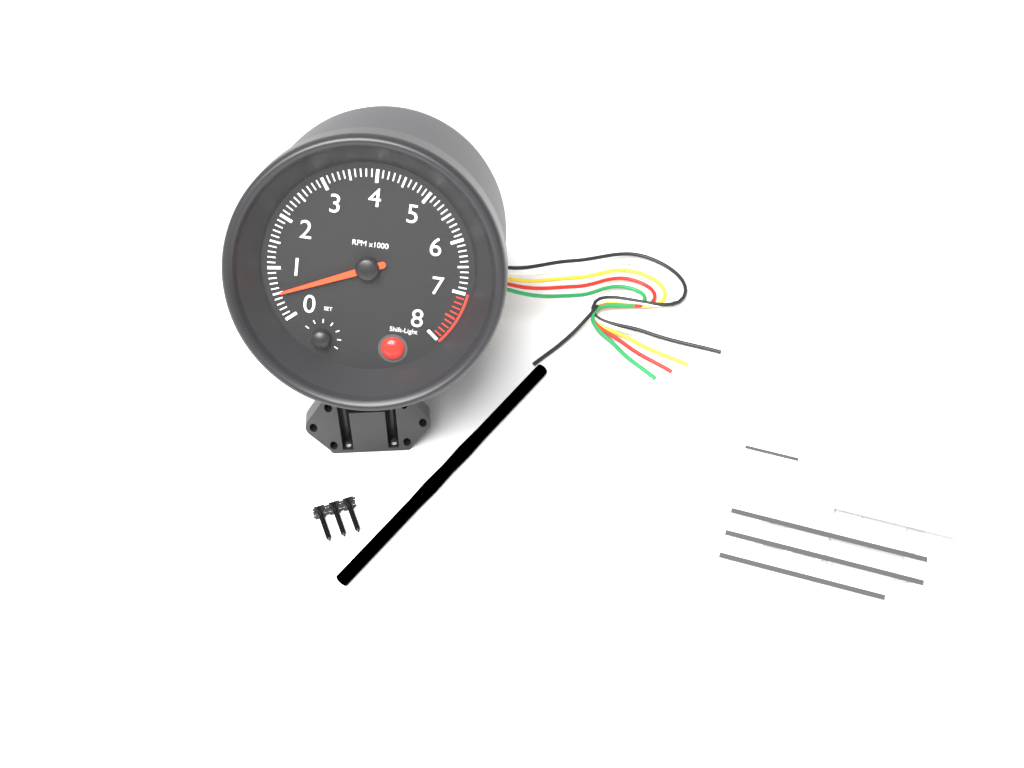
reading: 500 RPM
